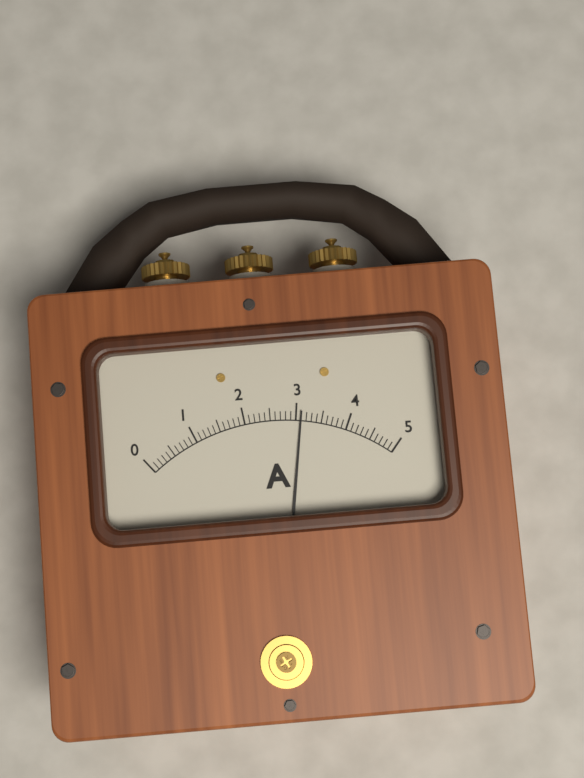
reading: 3.1 A
